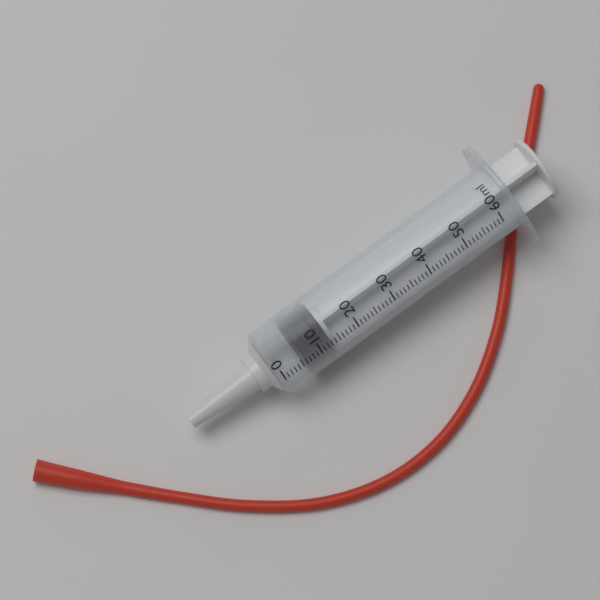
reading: 6 ml
